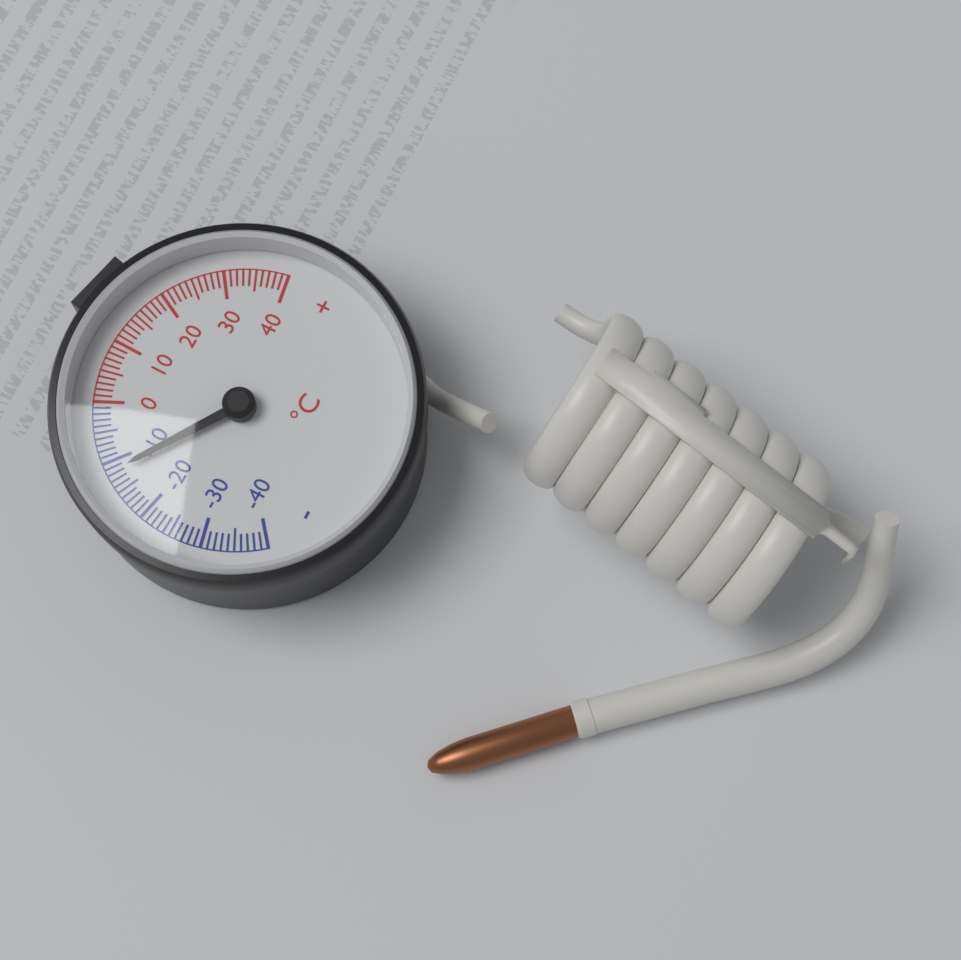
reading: -12 °C
